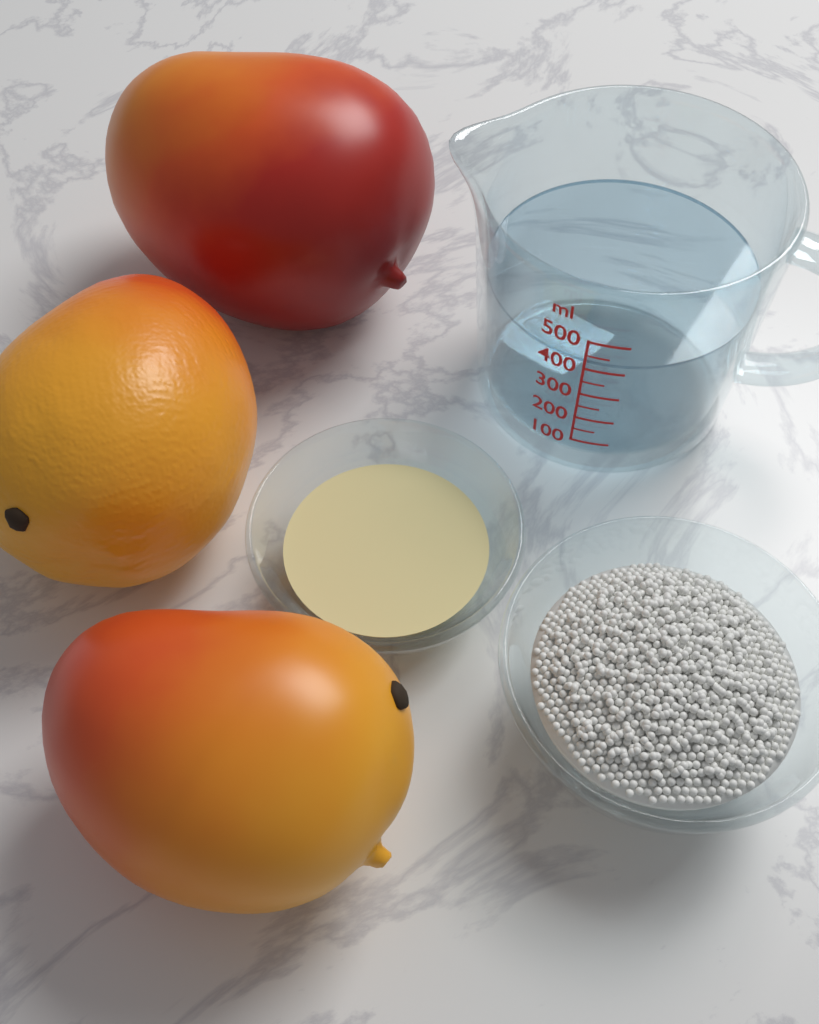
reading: 400 ml
